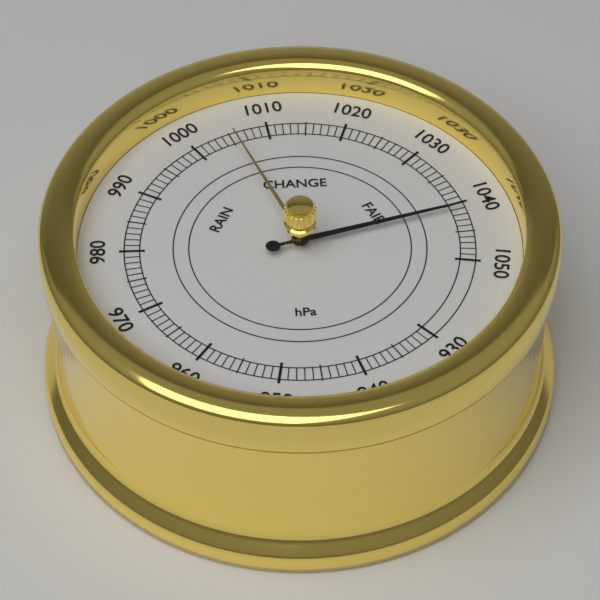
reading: 1041 hPa
